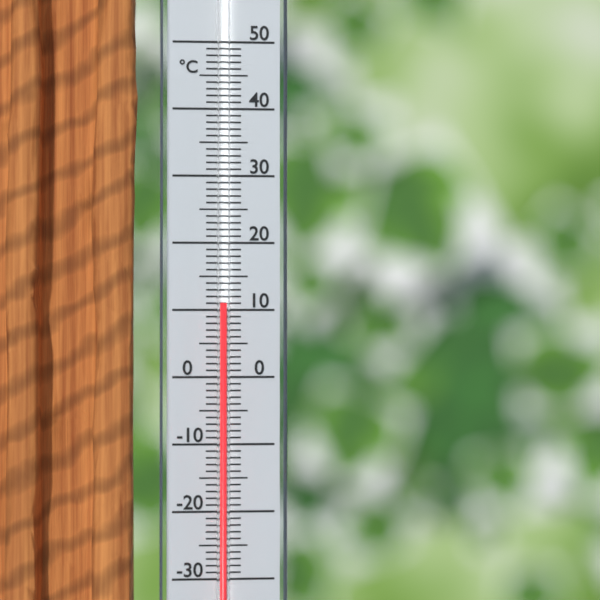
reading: 11 °C
